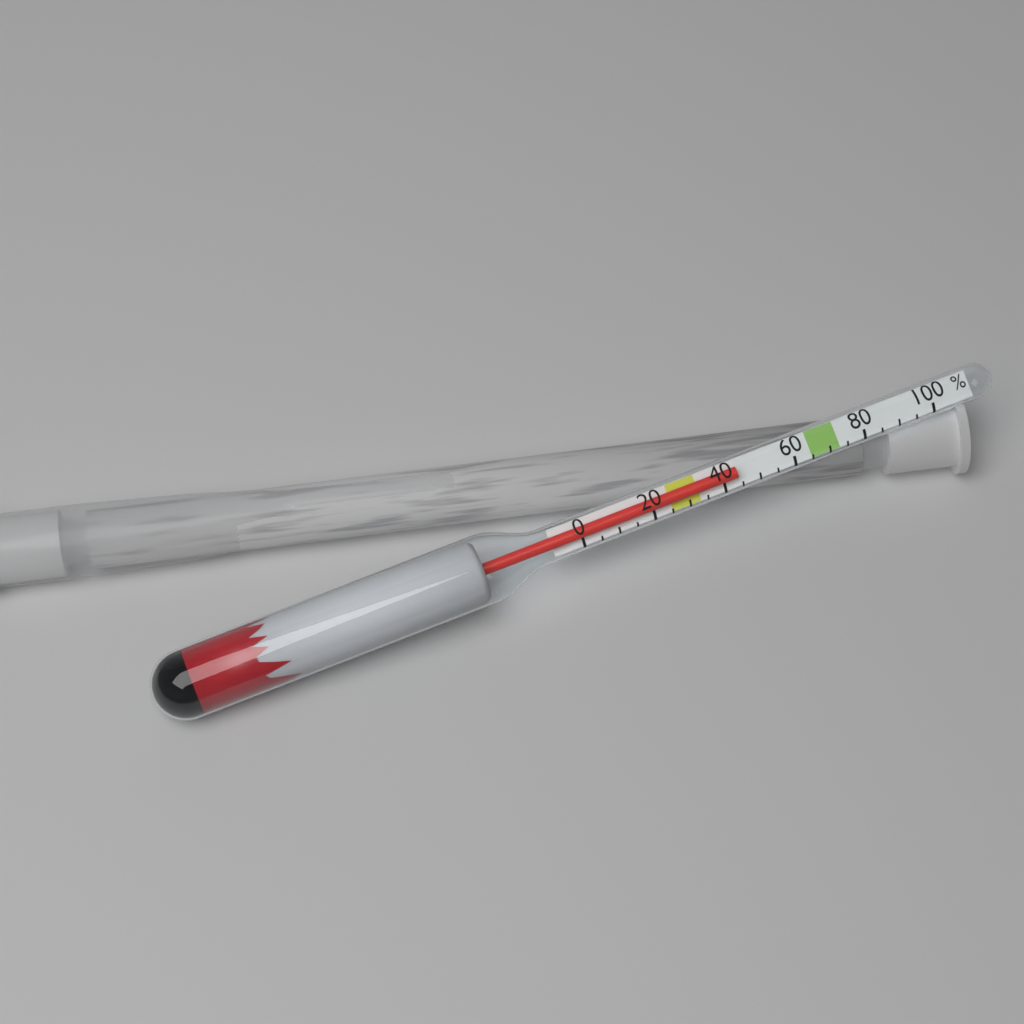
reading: 45 %
